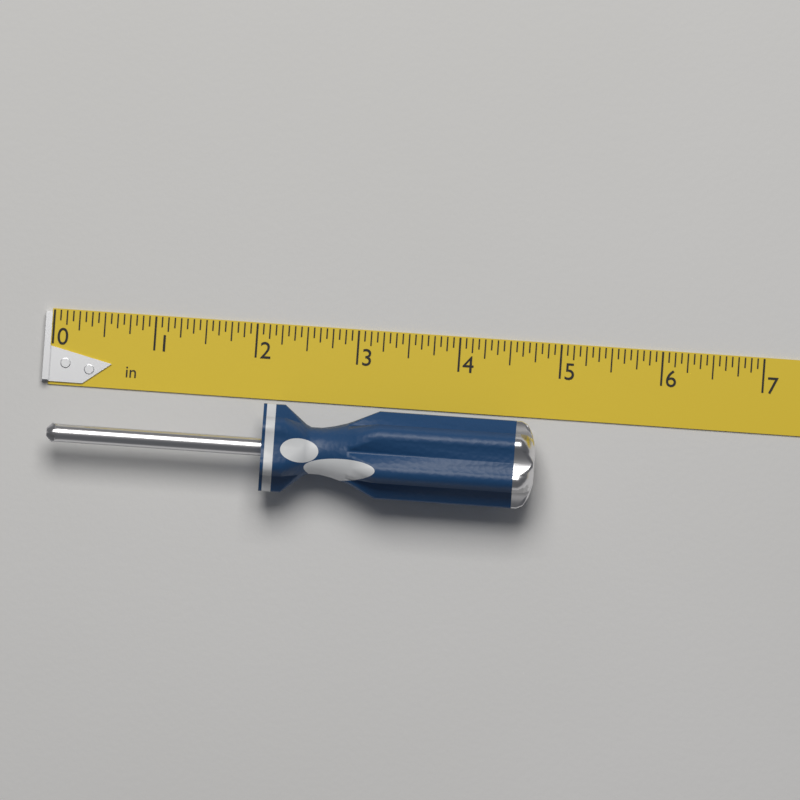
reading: 4.8125 in
